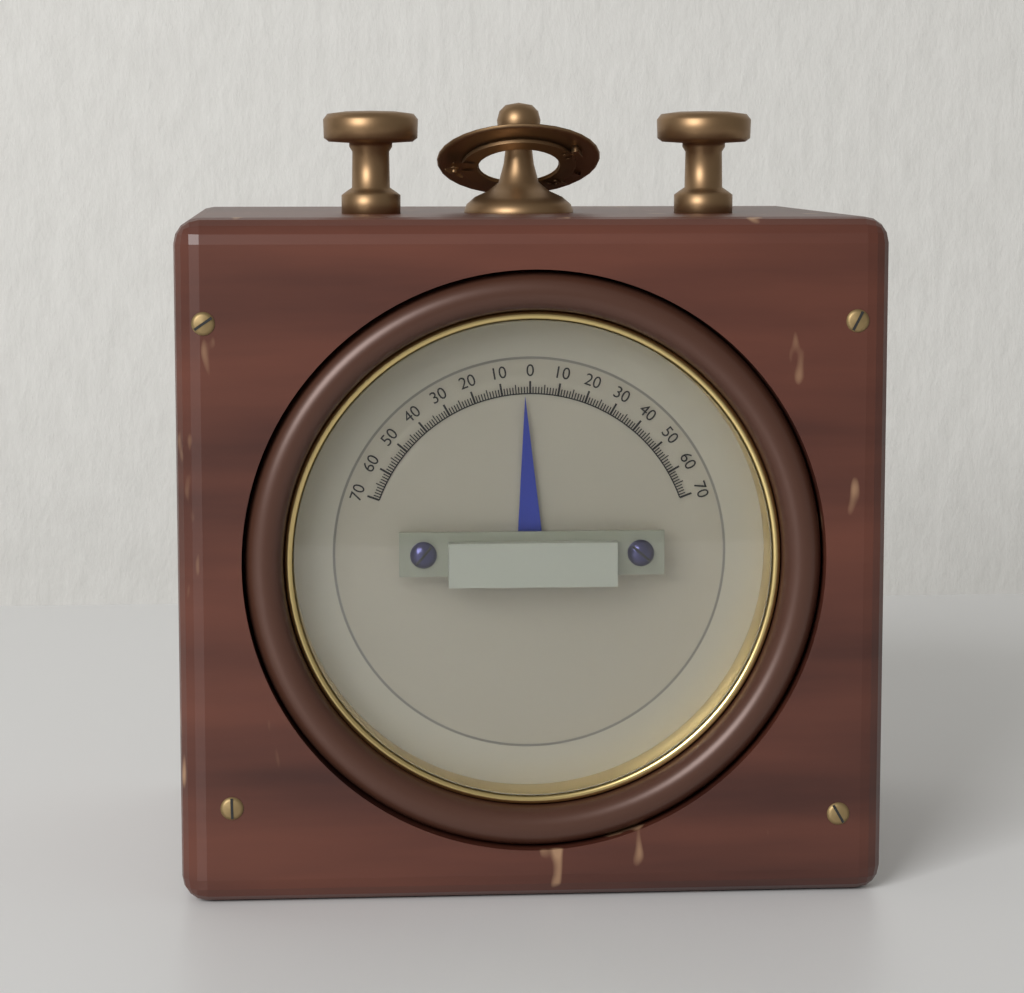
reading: -2 (no unit)
